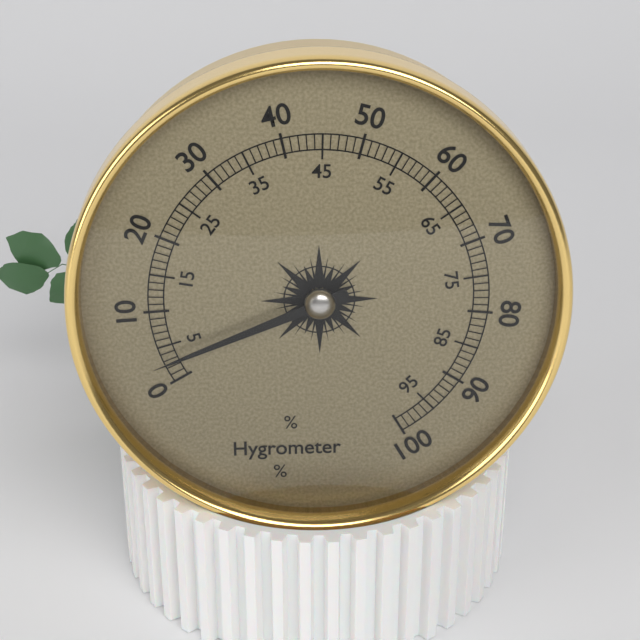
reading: 3 %
